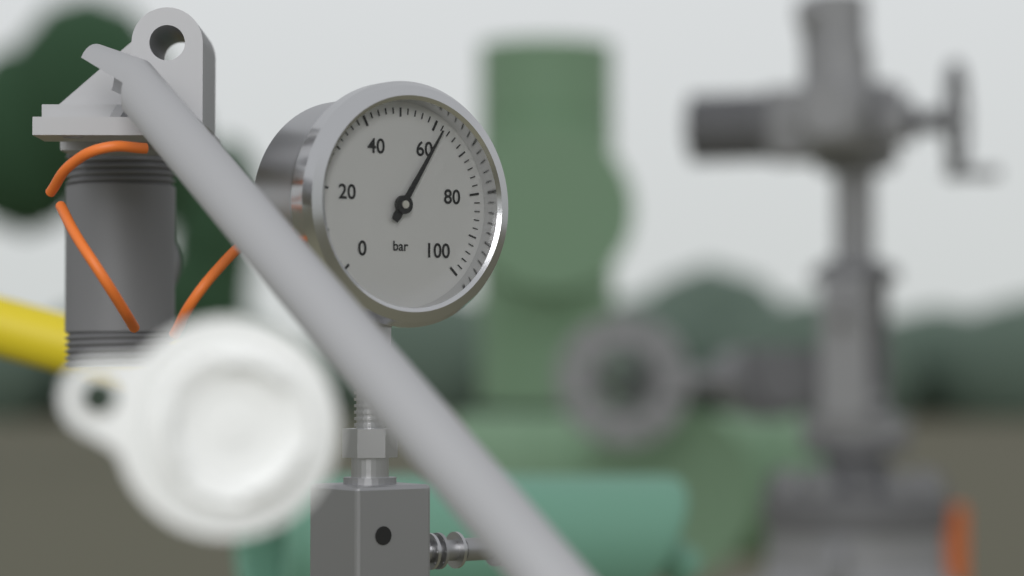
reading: 62 bar
